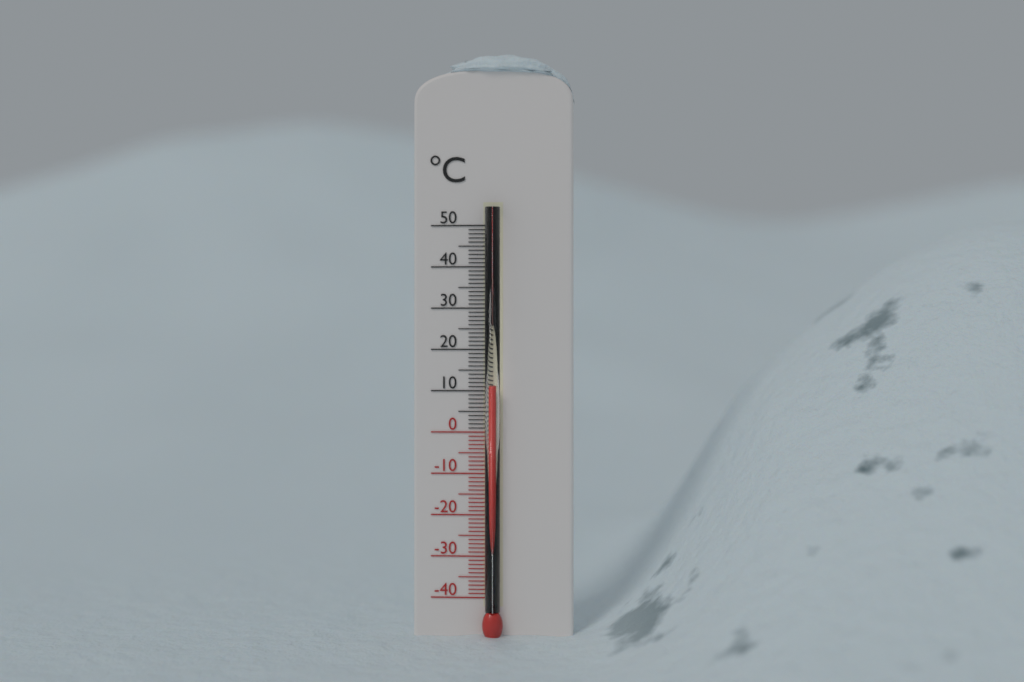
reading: 11 °C
